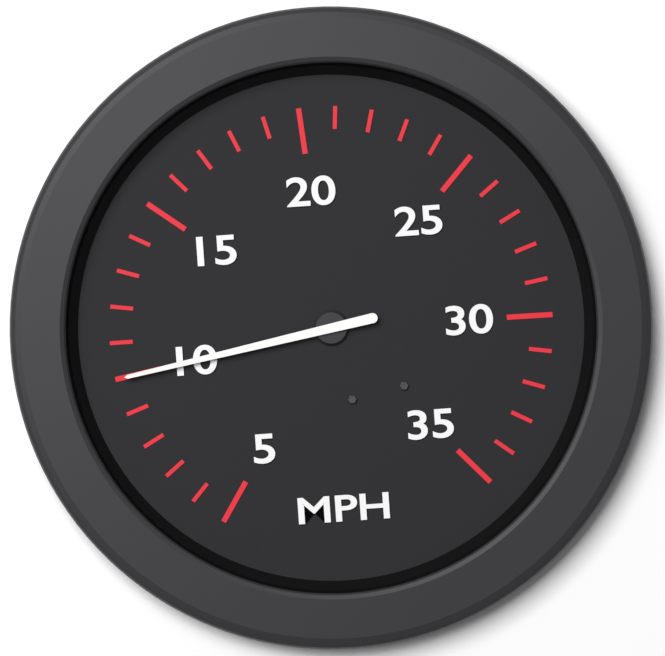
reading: 10 MPH
